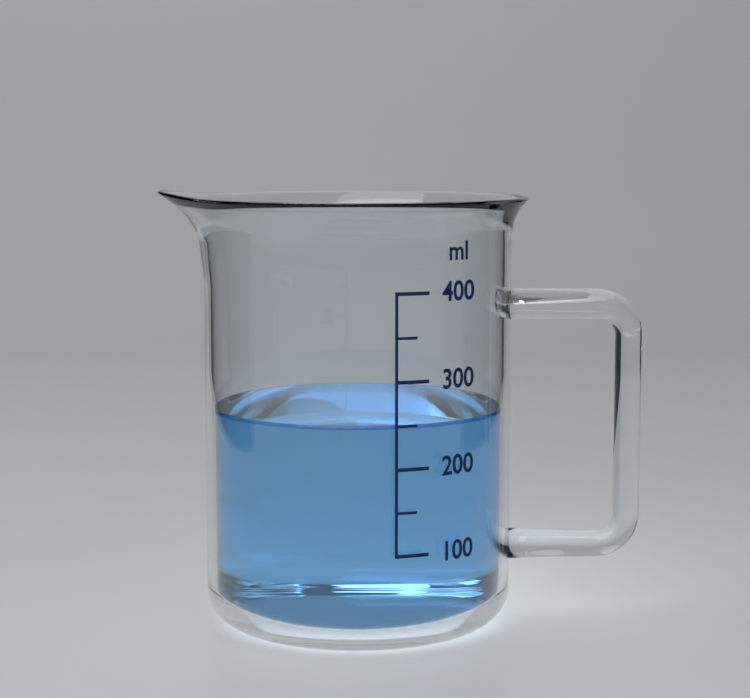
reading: 250 ml
